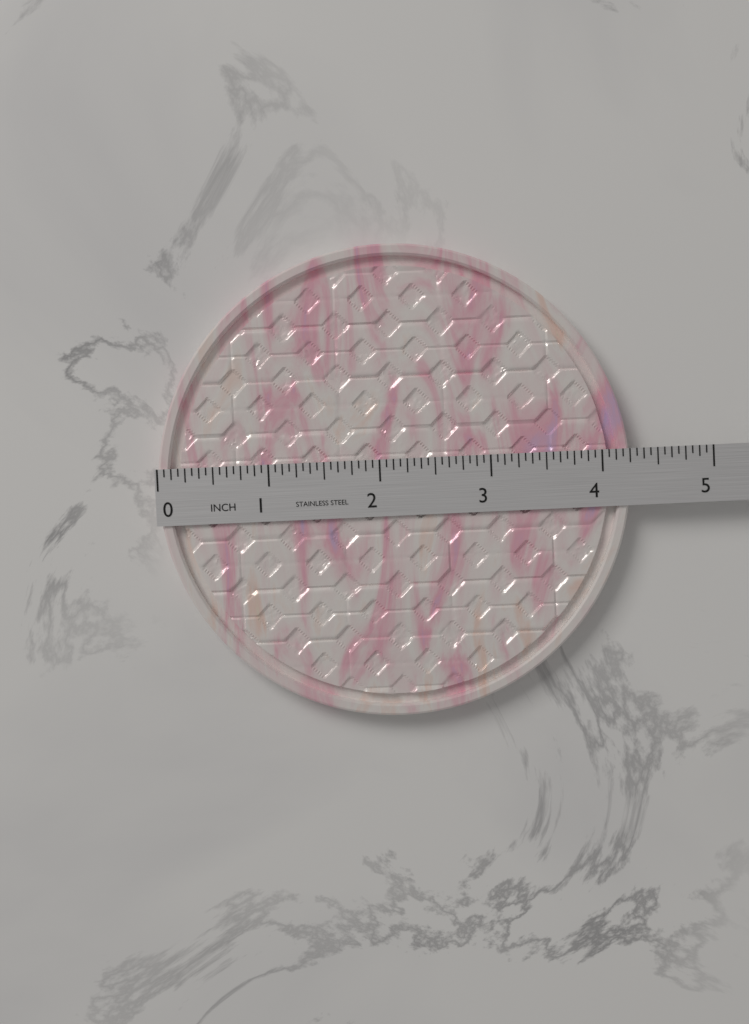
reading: 4.2500 in
